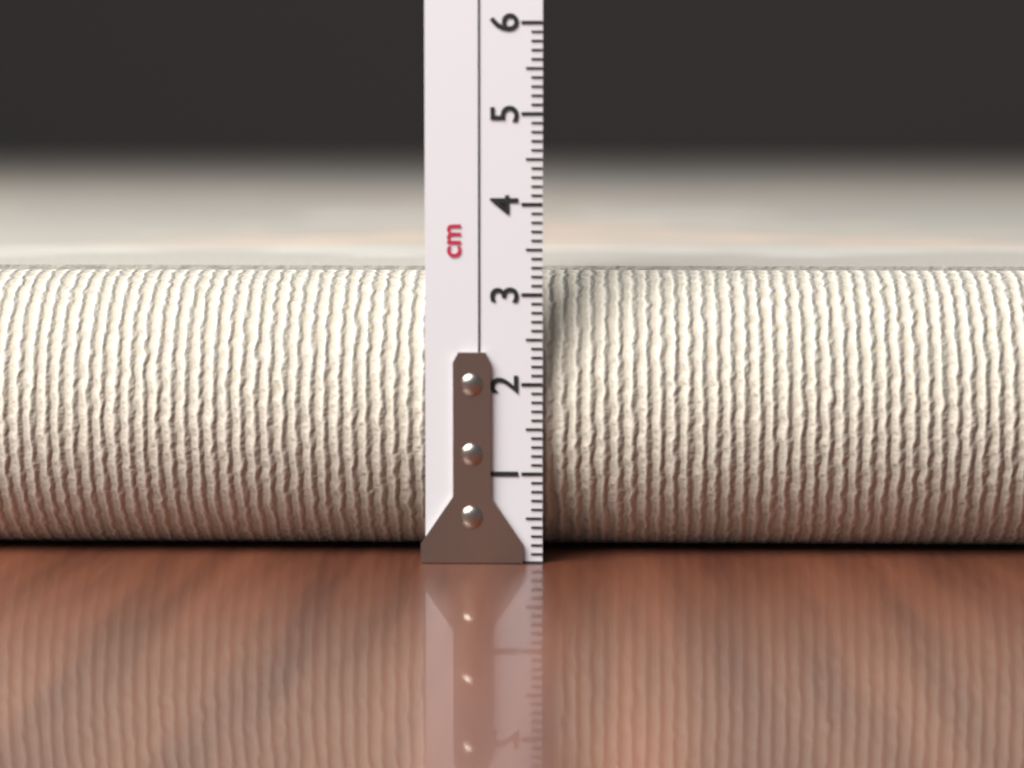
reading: 3.2 cm
